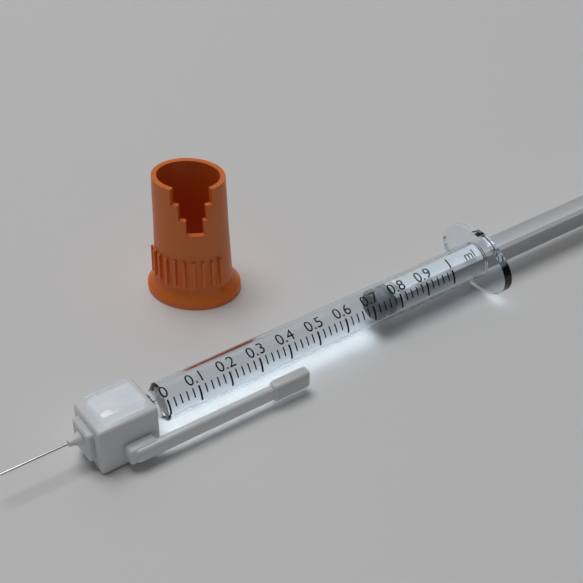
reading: 0.72 ml
